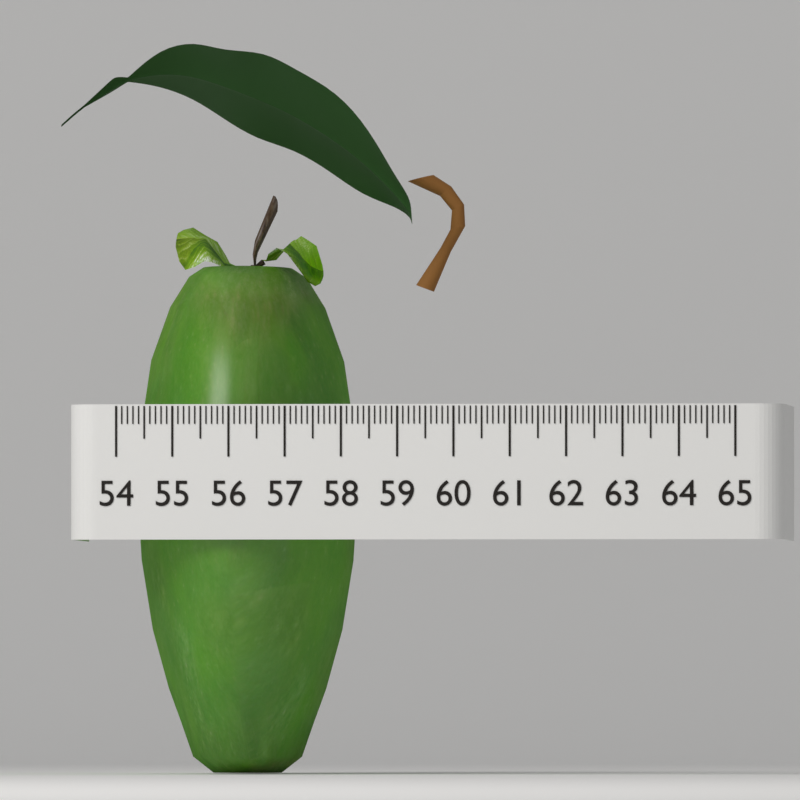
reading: 57.9 (no unit)
